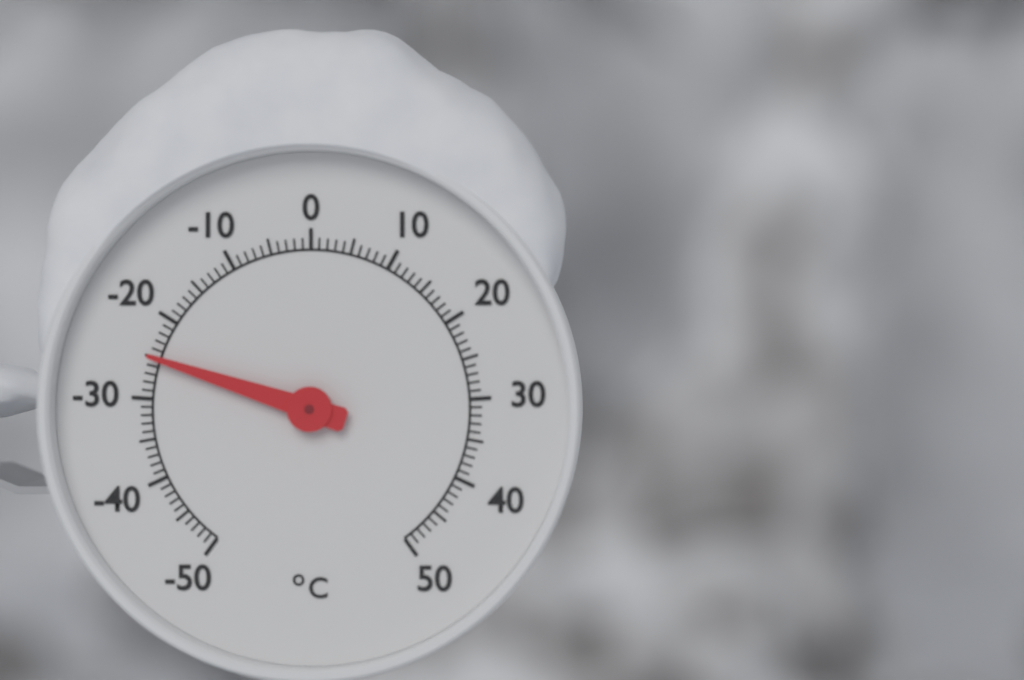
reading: -25 °C
